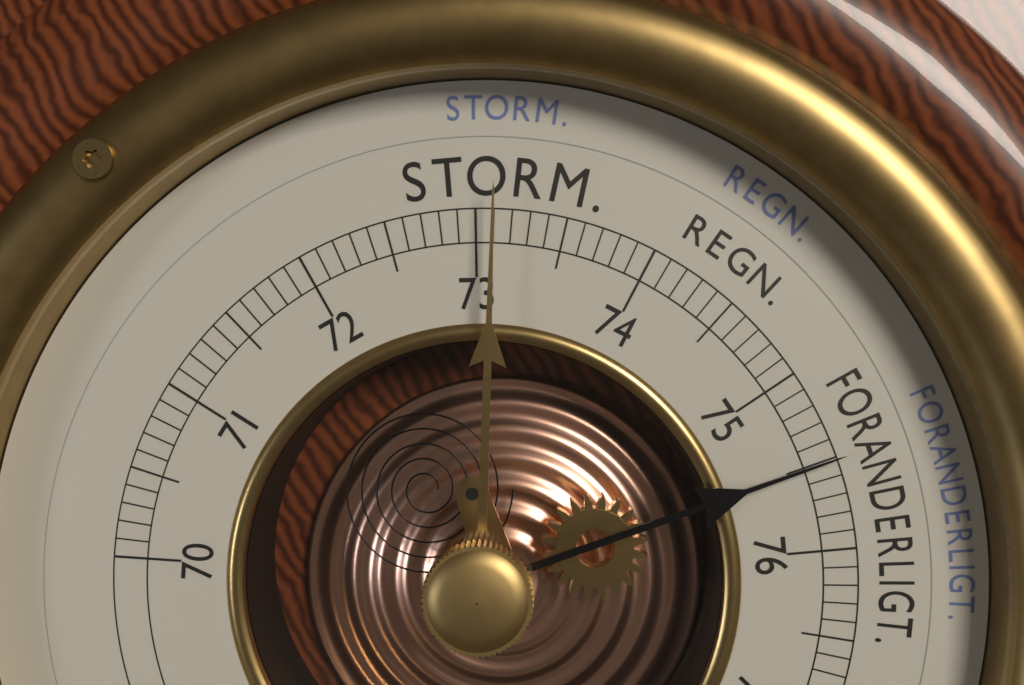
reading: 75.5 cm
